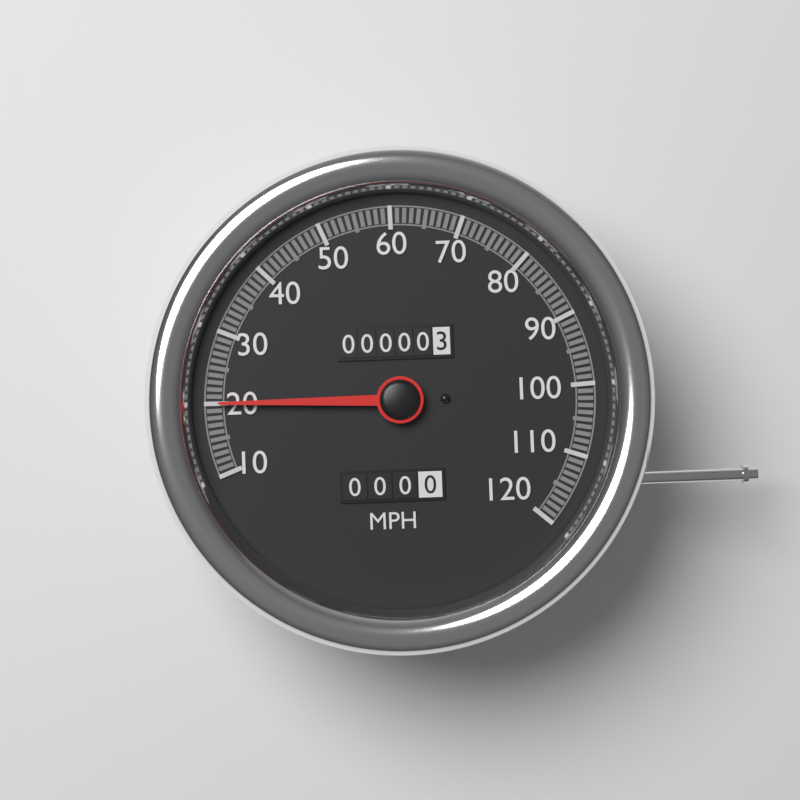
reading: 20 MPH
